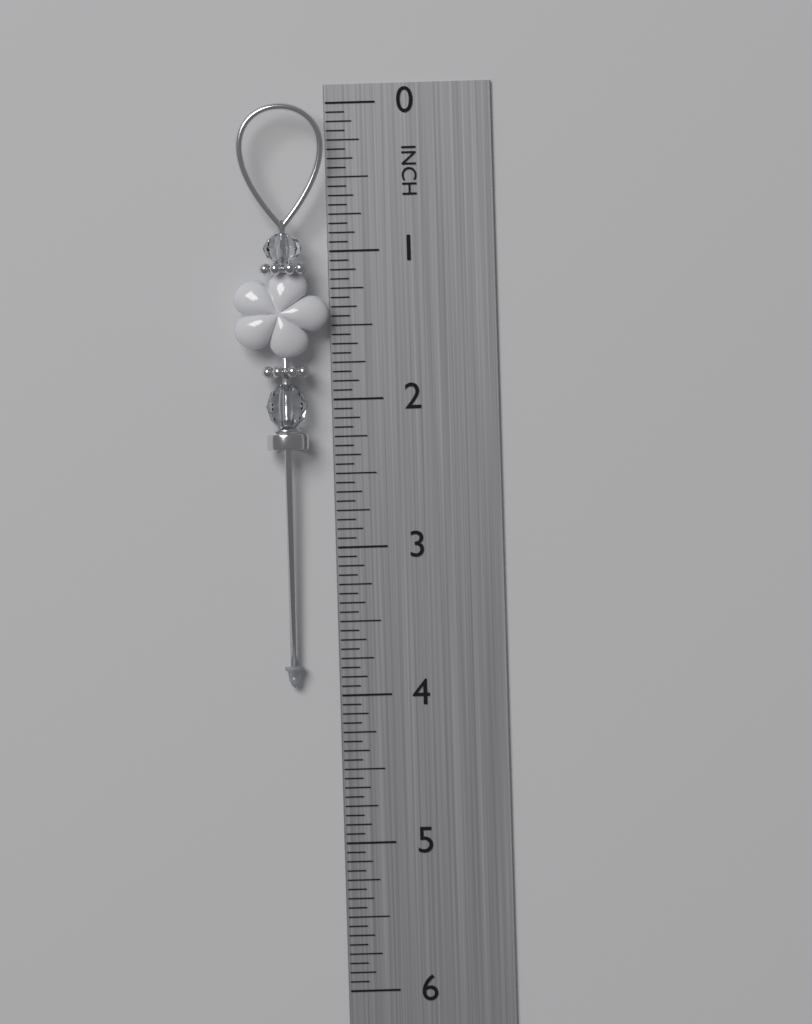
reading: 3.9375 in
